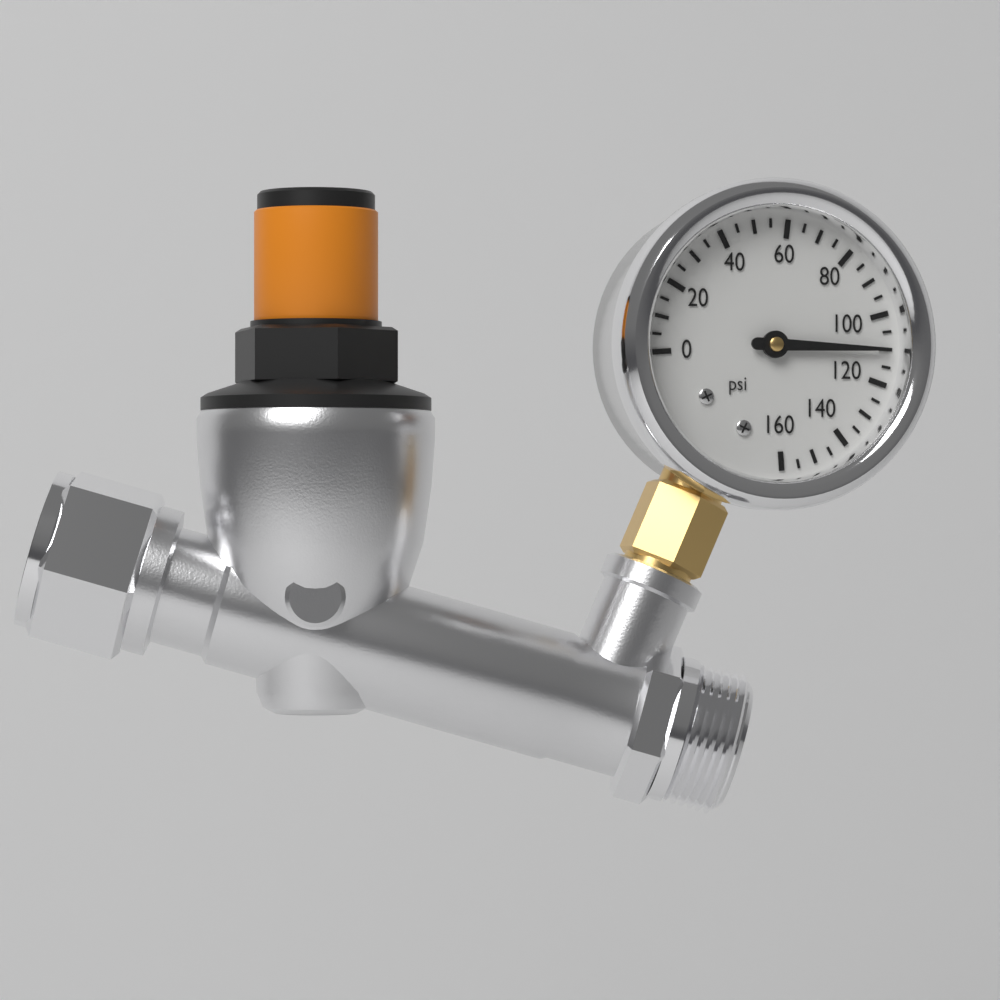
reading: 110 psi
